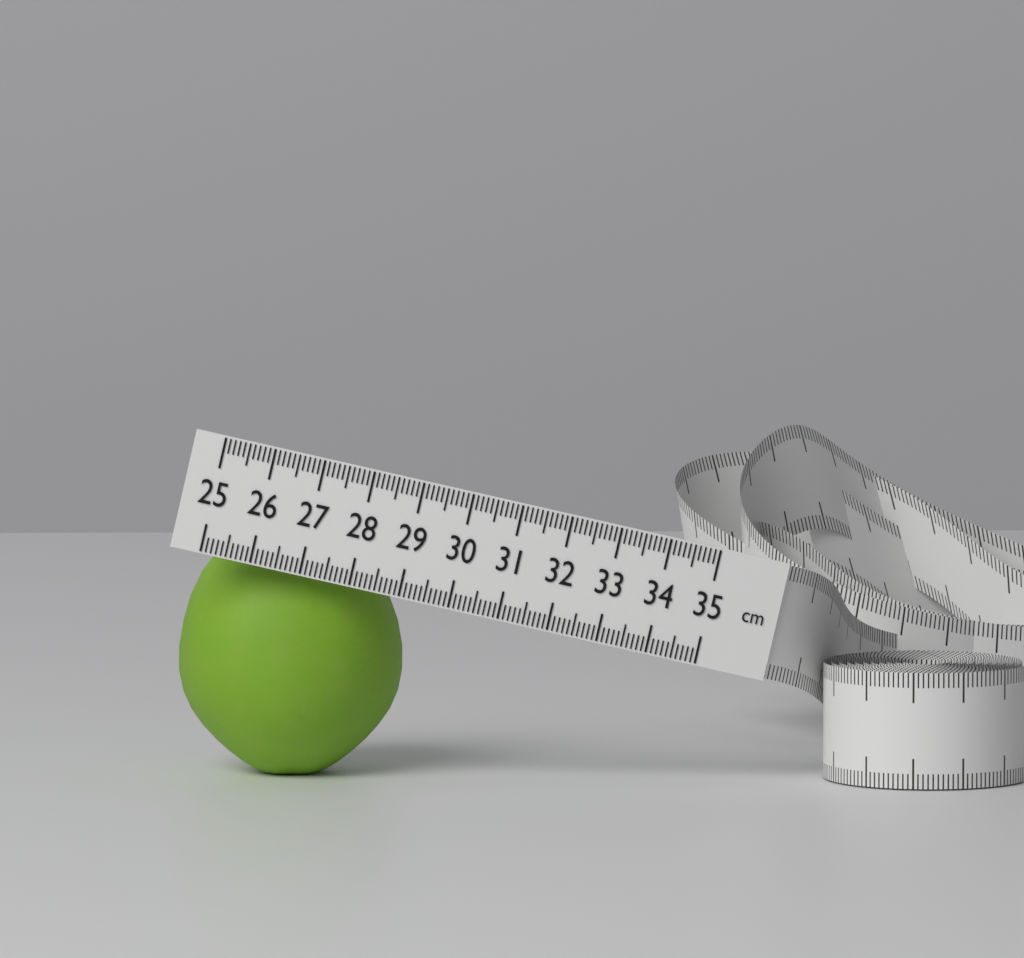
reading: 29.5 cm
